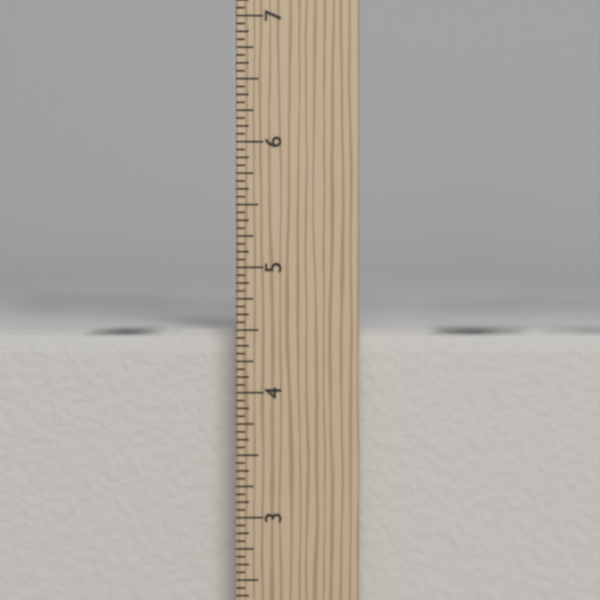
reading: 4.5000 in
